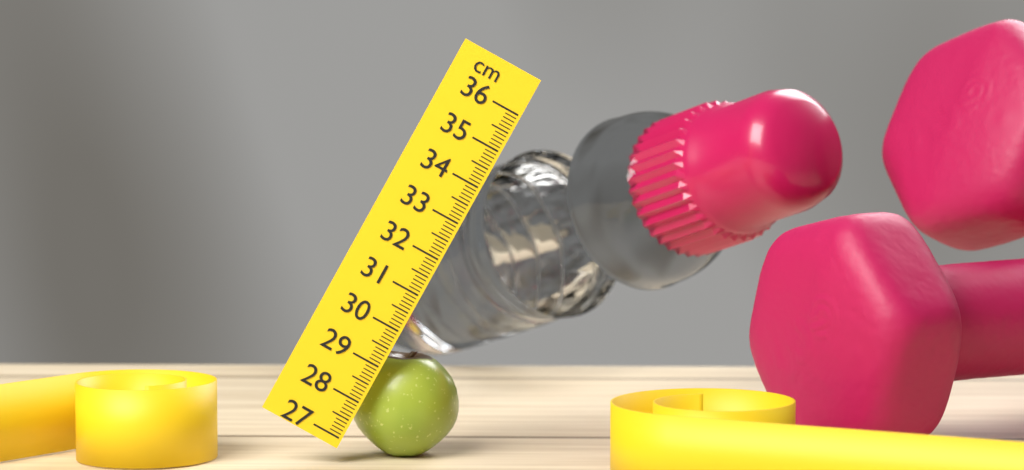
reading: 29.6 cm
